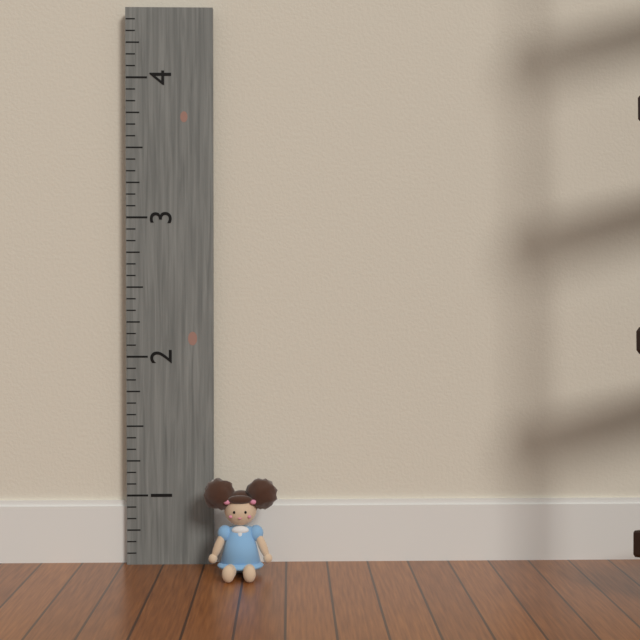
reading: 1.166667 (no unit)
